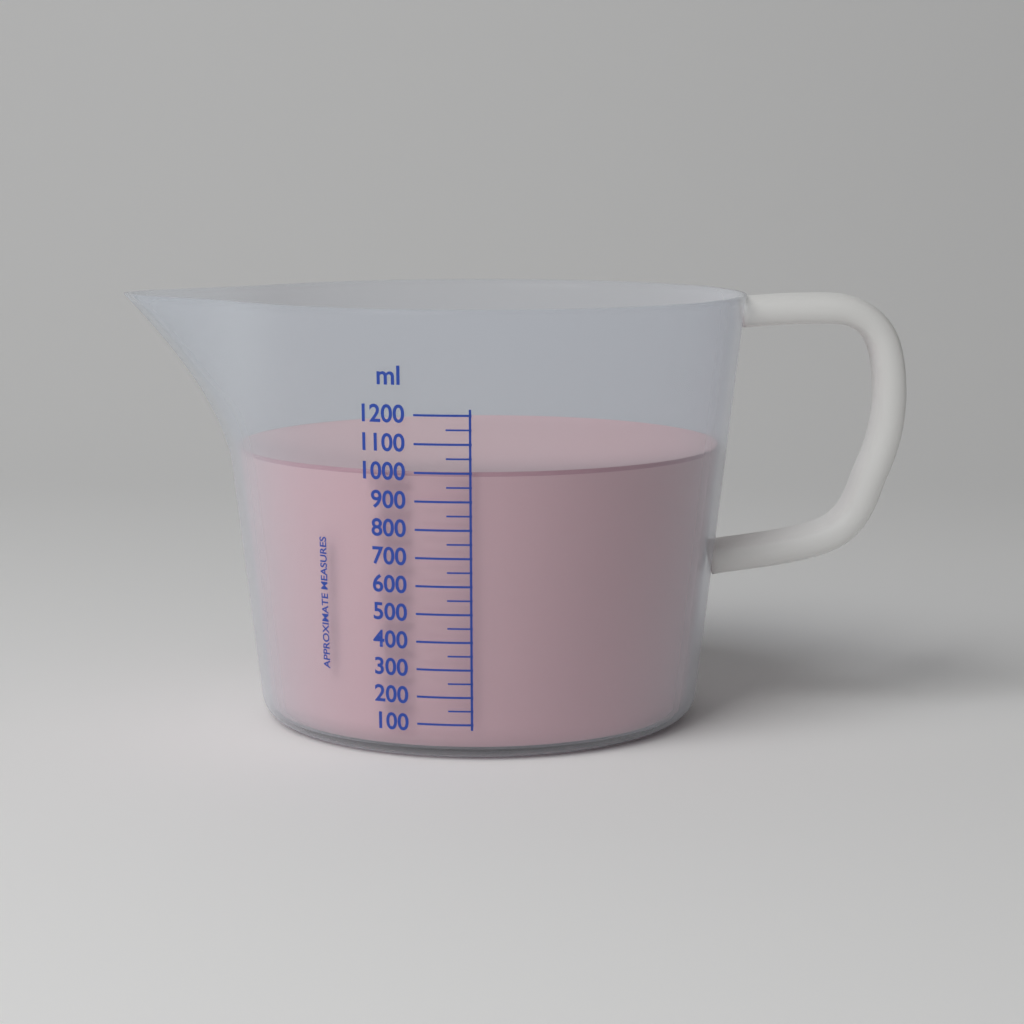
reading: 1000 ml
